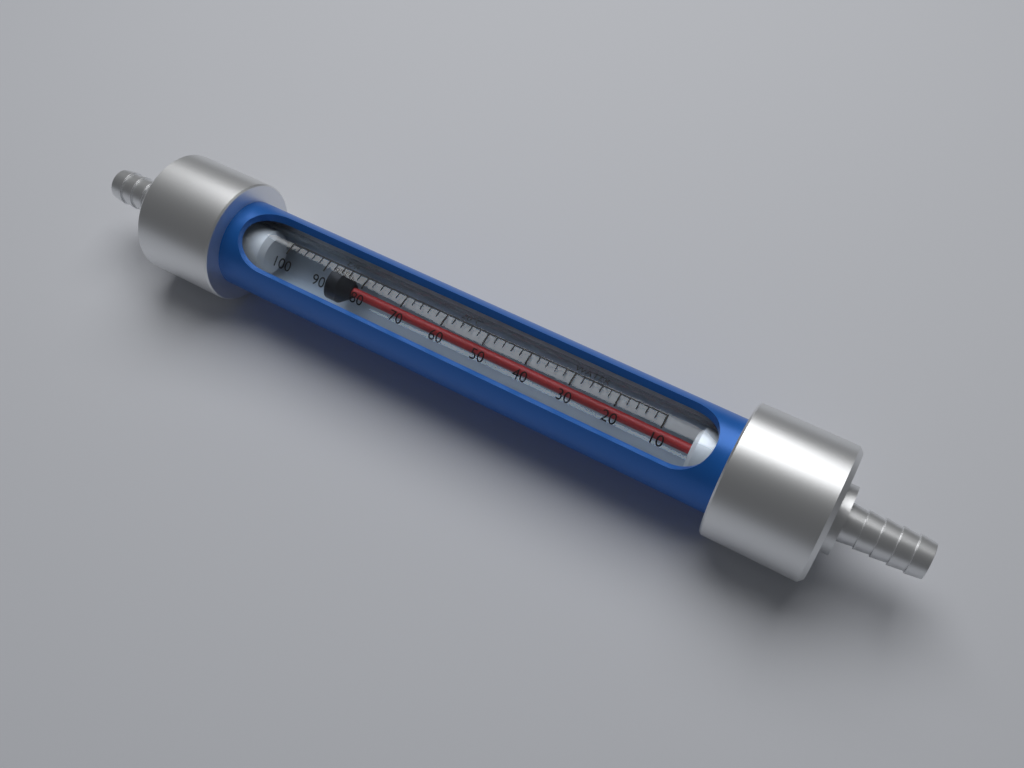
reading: 90 L/h
